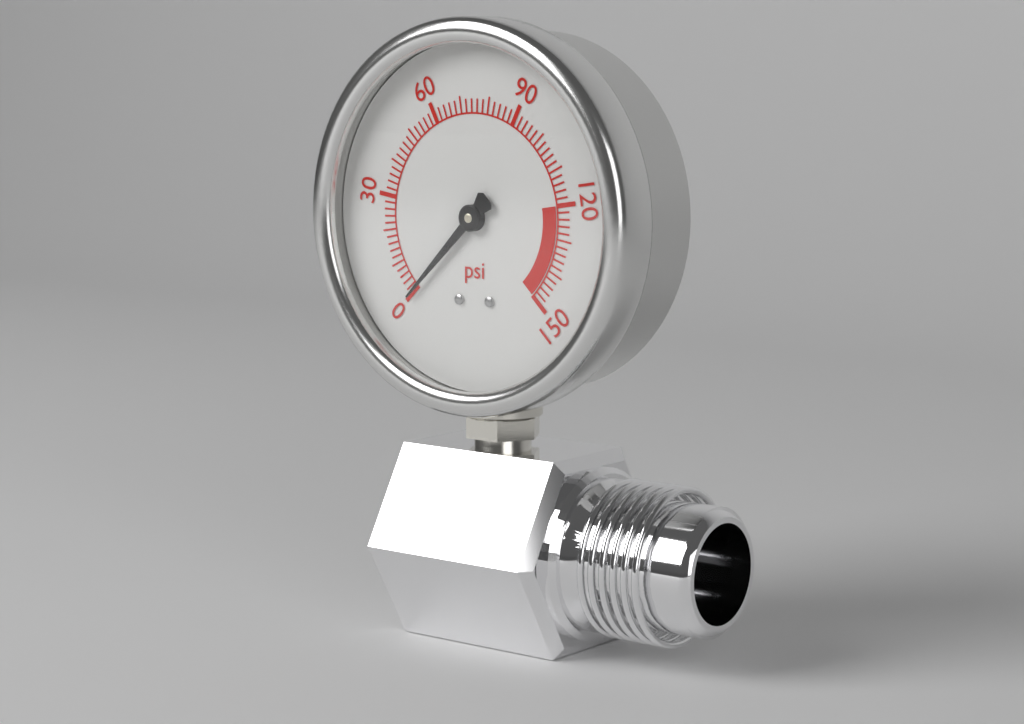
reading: 0 psi
